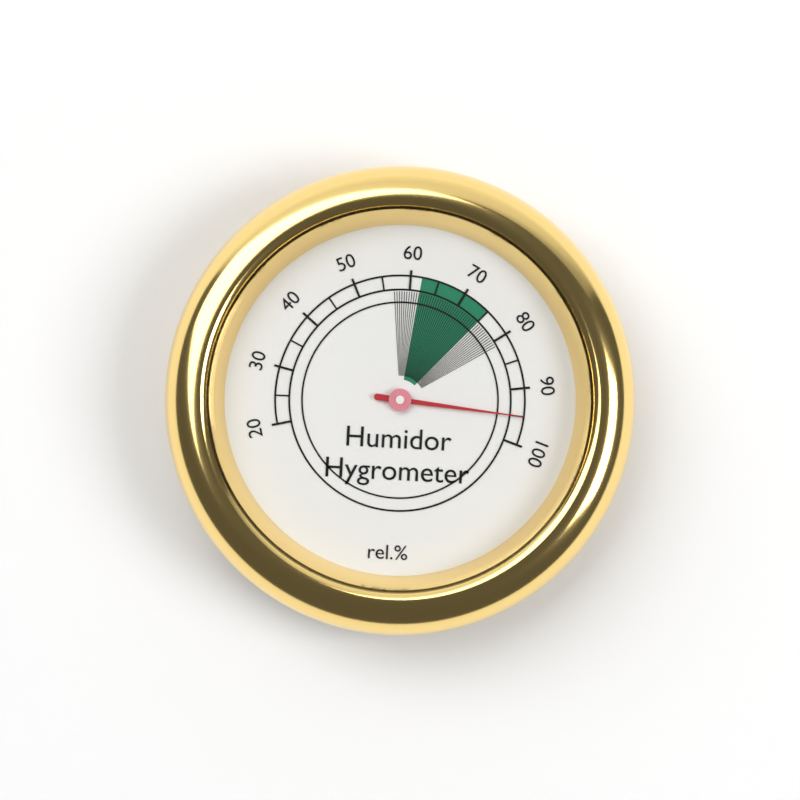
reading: 95 %
